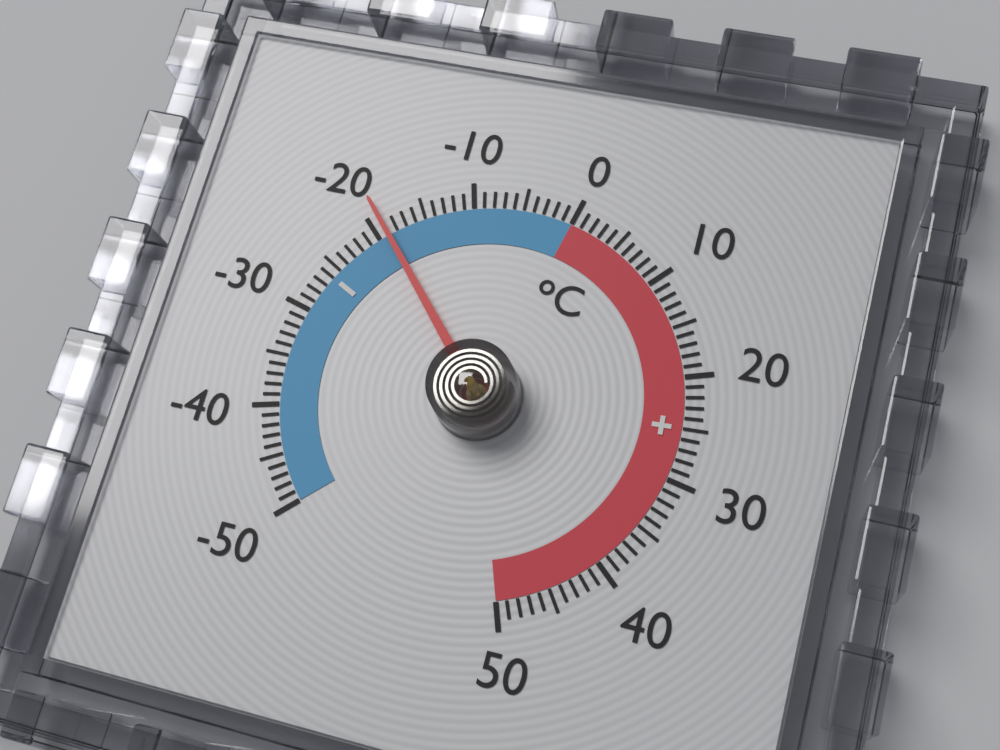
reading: -19 °C
